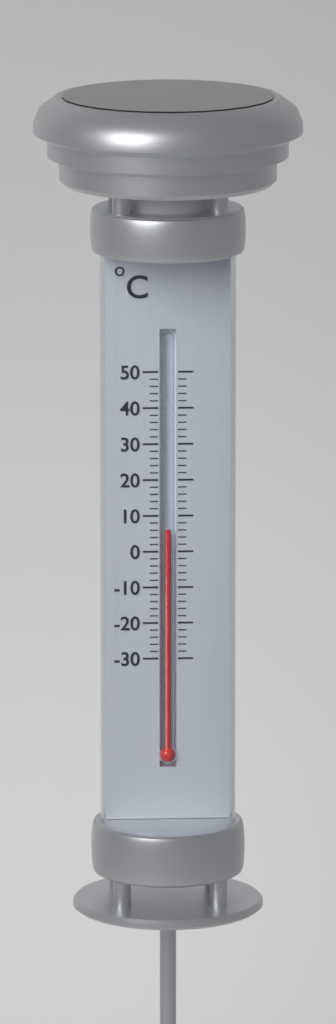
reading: 6 °C
